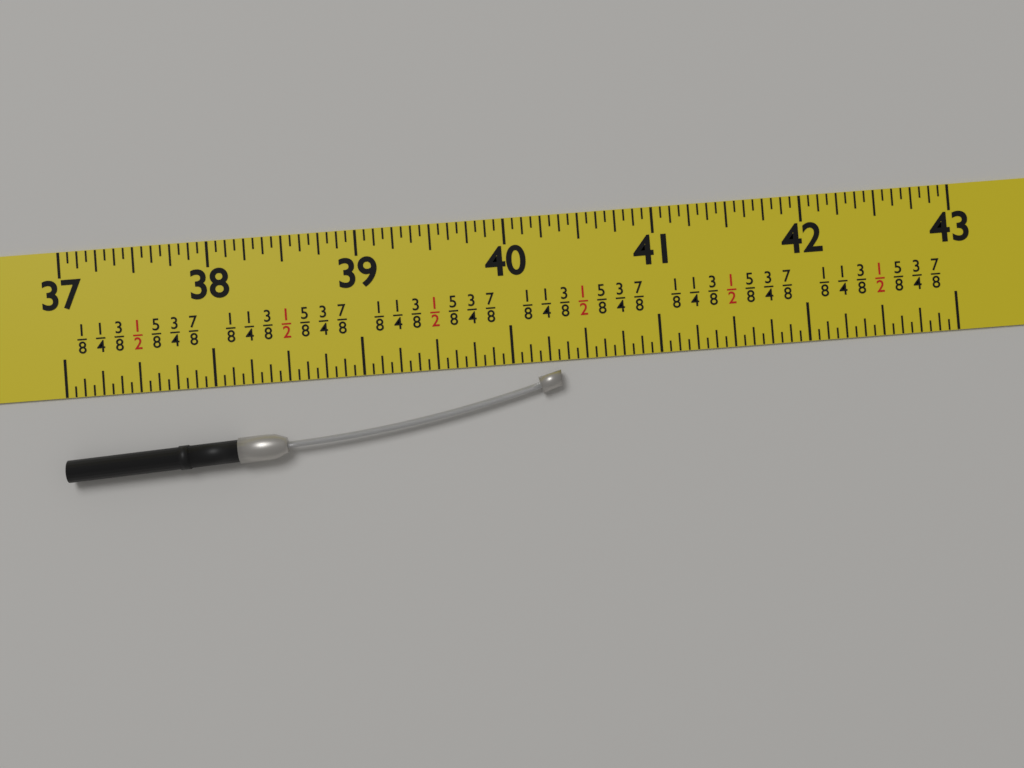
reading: 40.3125 in
